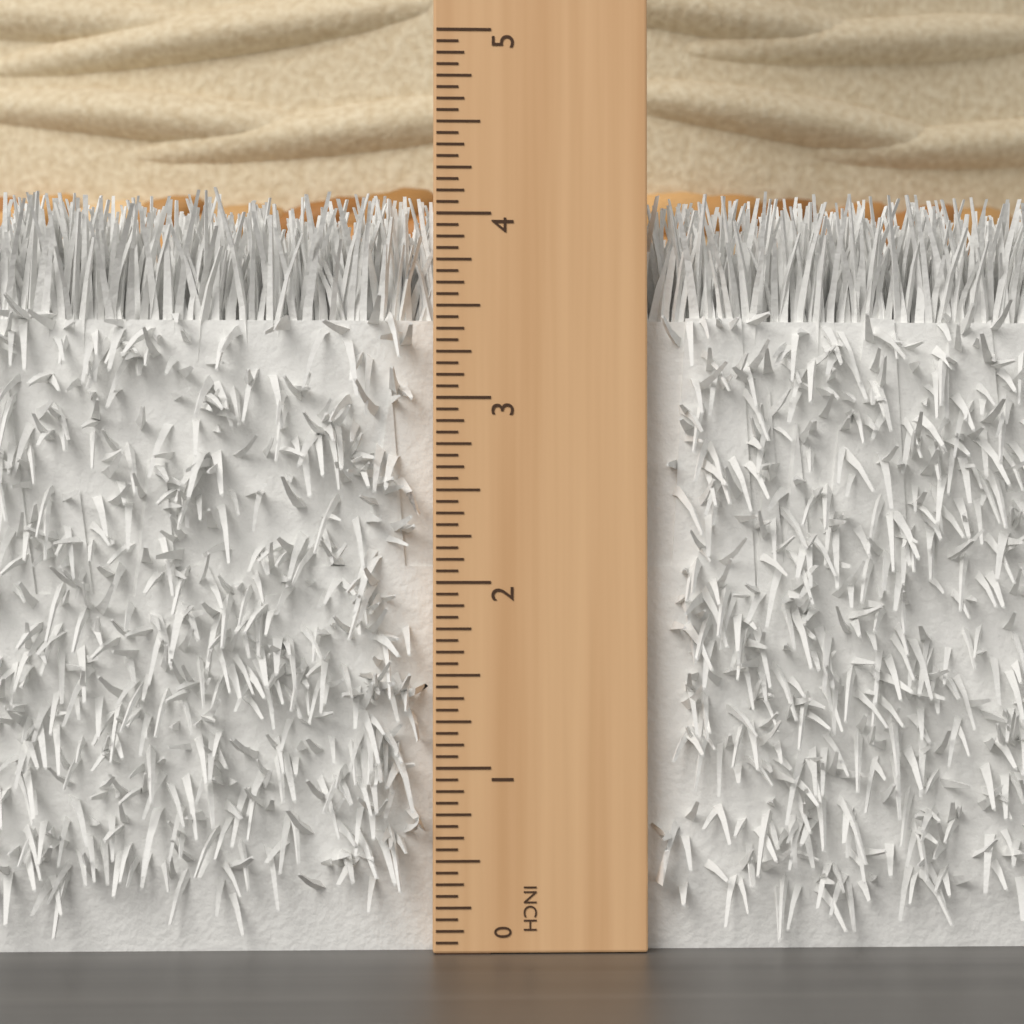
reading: 4.1250 in
